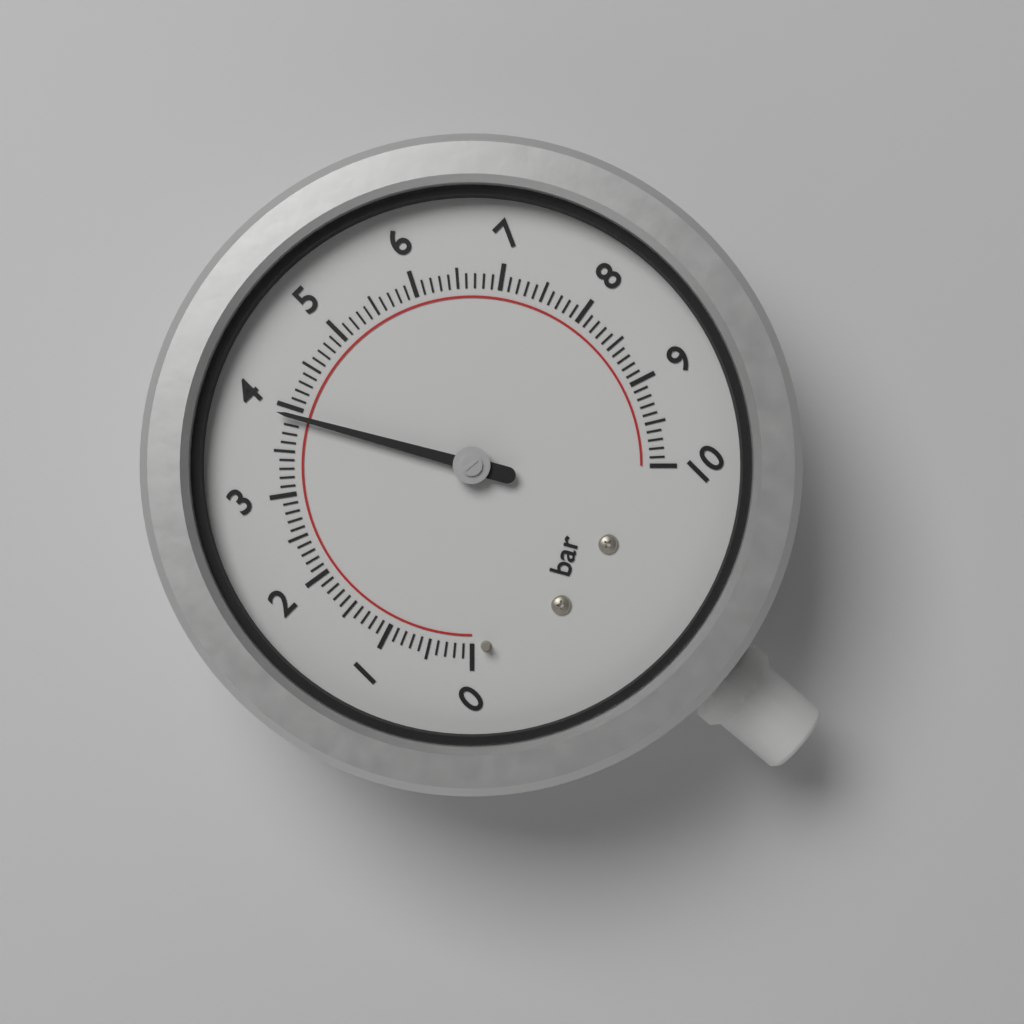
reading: 3.9 bar
